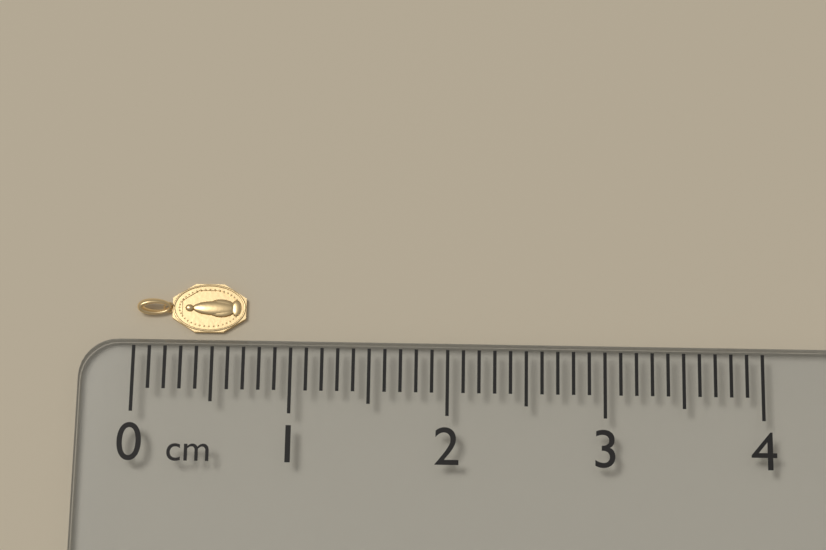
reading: 0.7 cm
